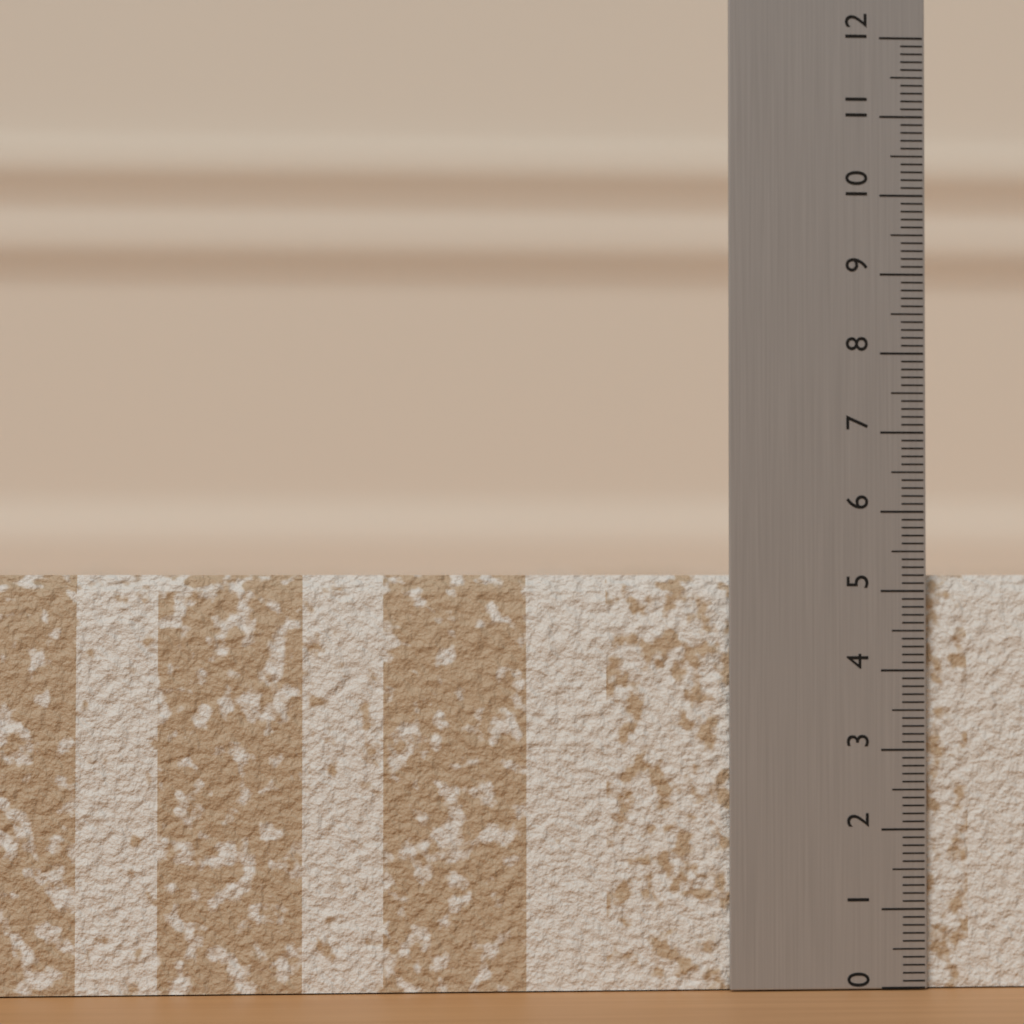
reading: 5.2 (no unit)
